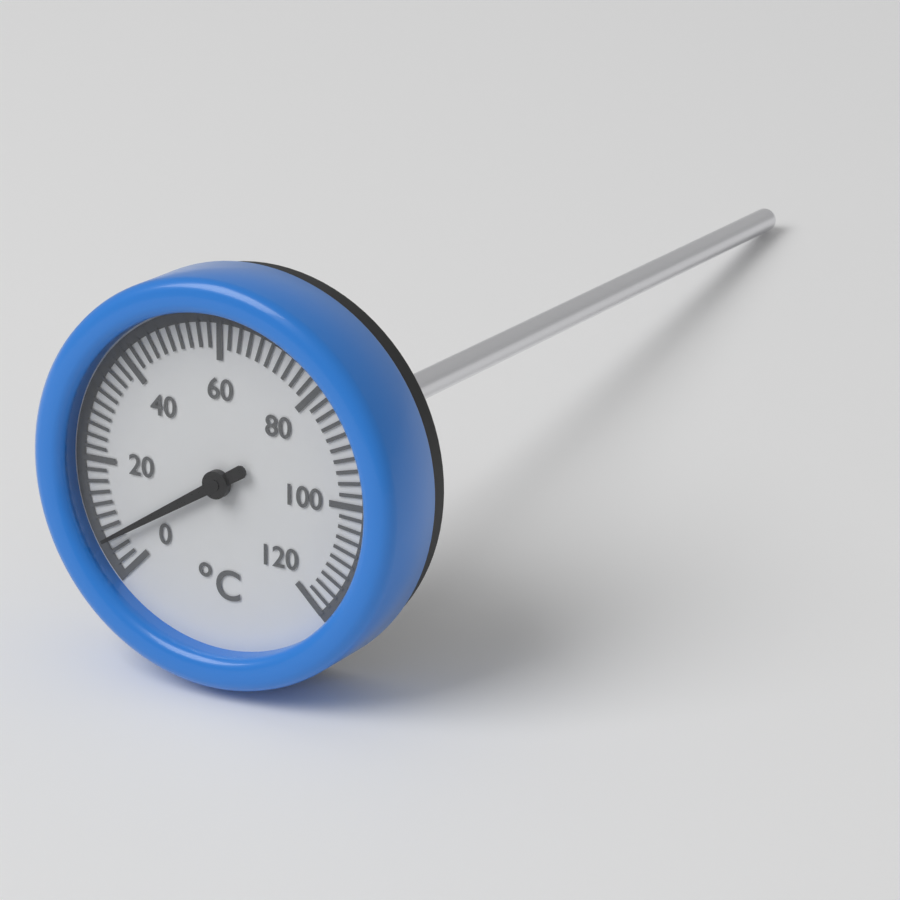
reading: 6 °C
